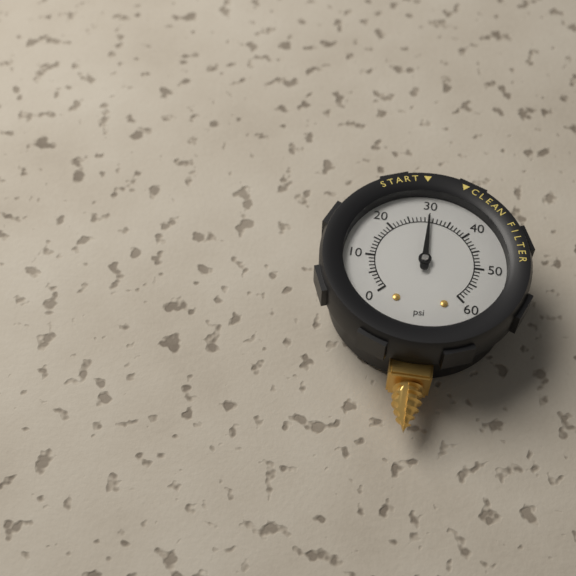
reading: 30 psi
